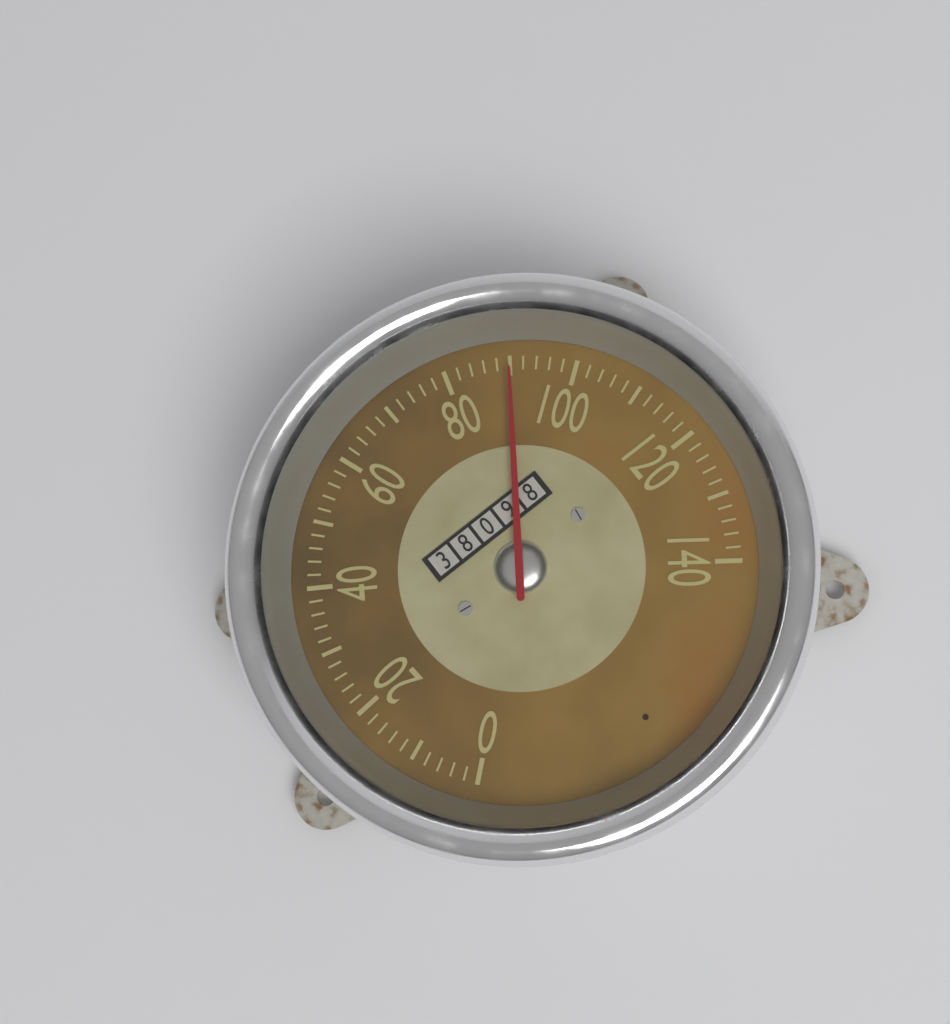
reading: 90 (no unit)
